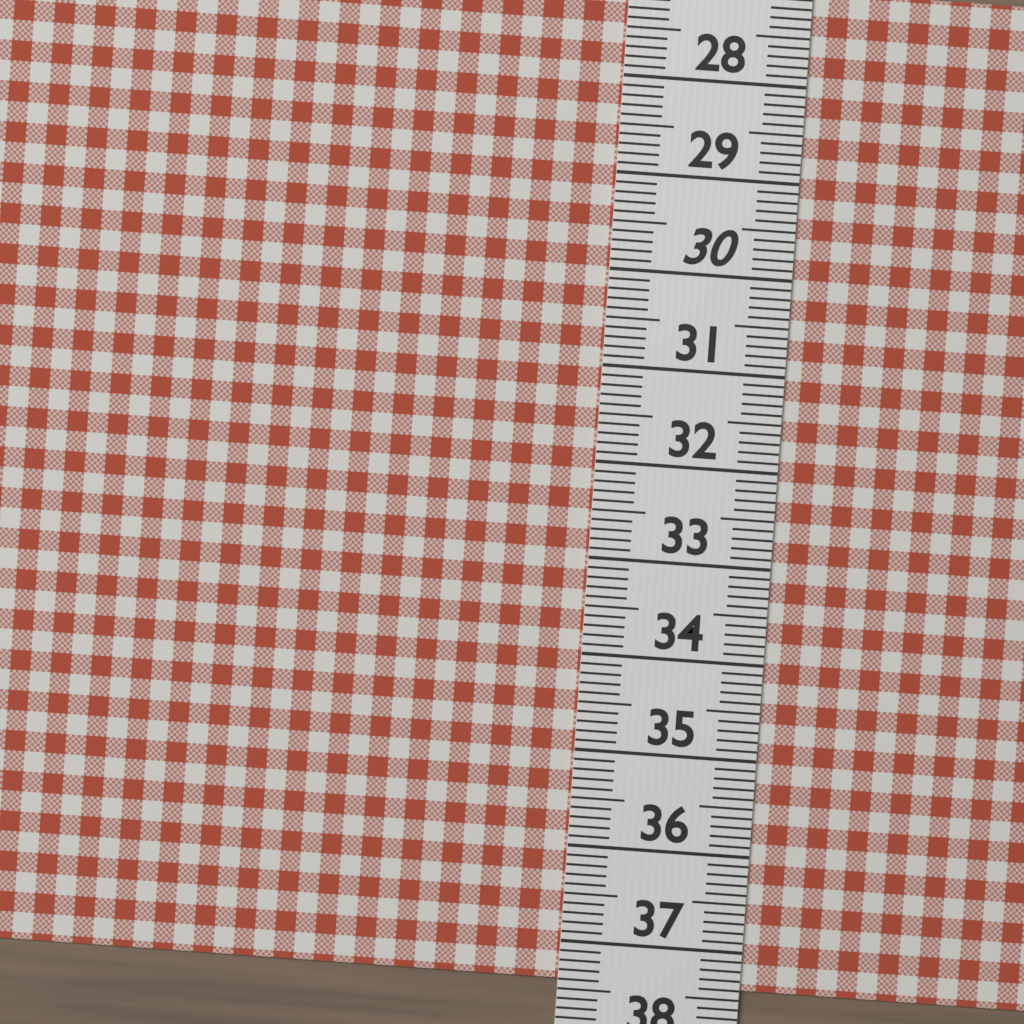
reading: 37.4 (no unit)
